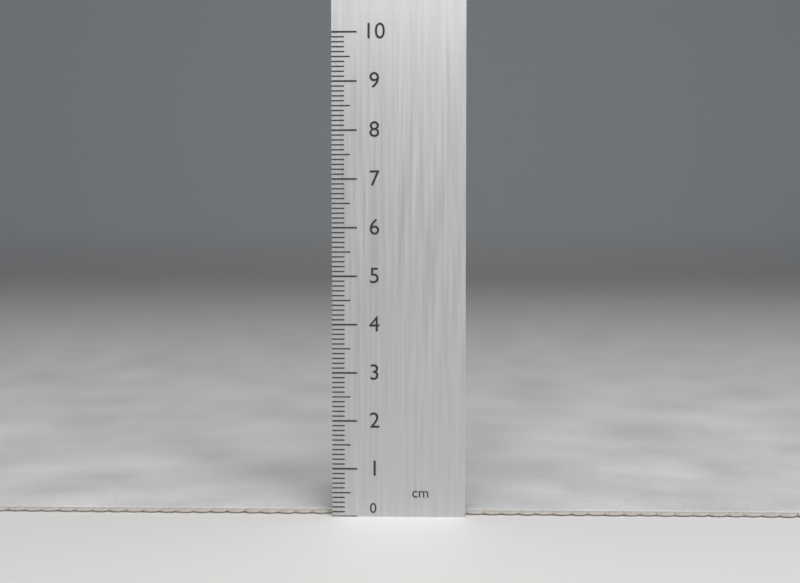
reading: 0.1 cm
